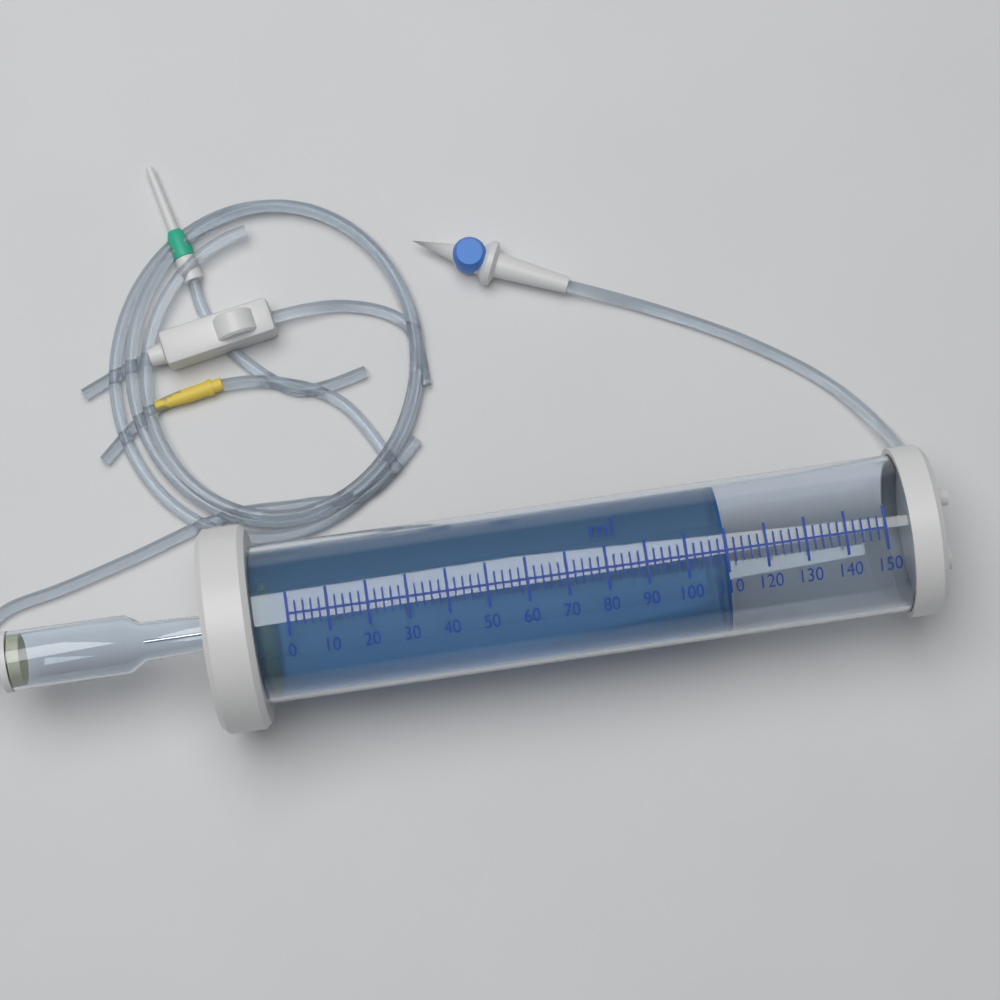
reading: 110 ml
